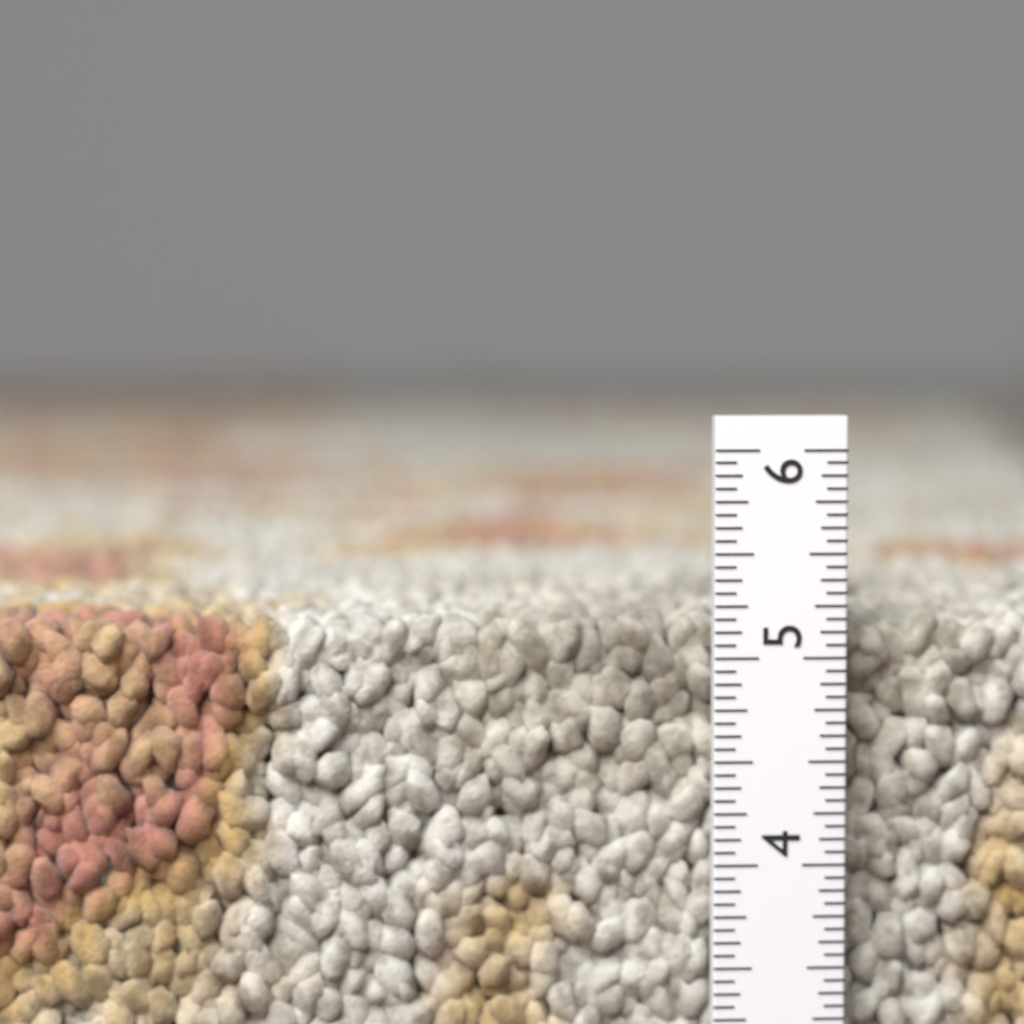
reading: 5.1875 in
